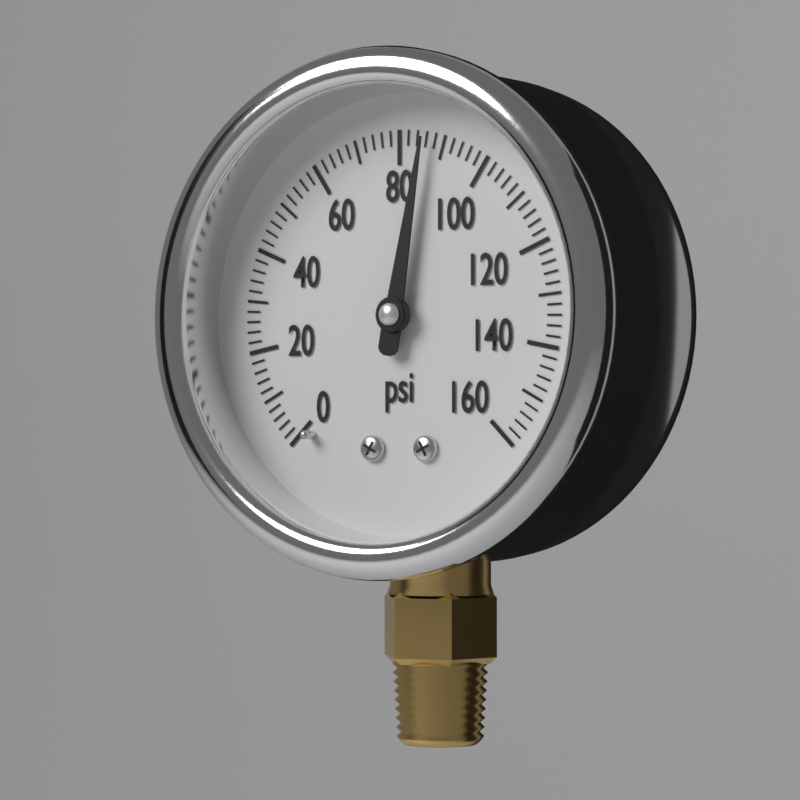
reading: 86 psi
